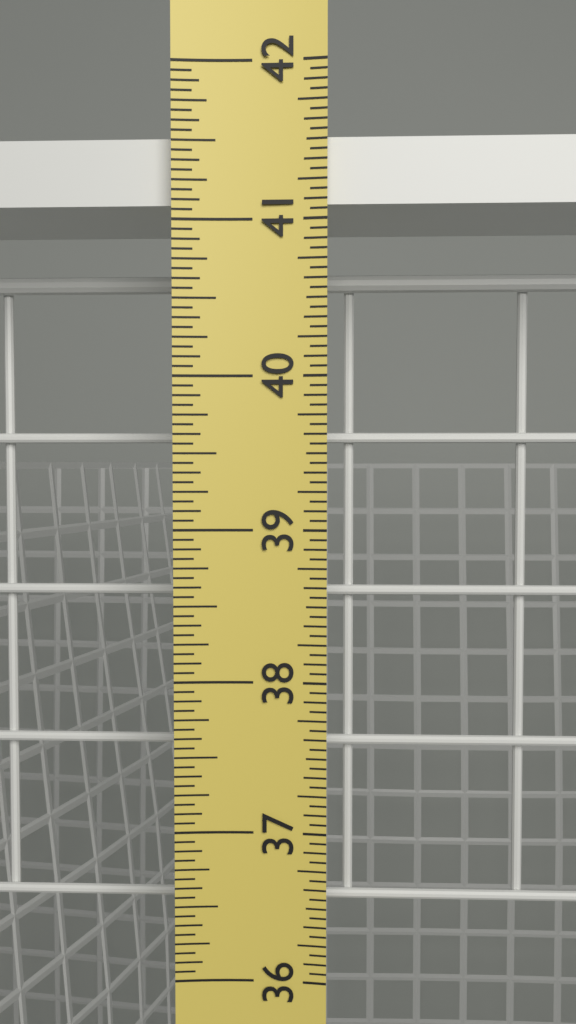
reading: 41.5625 in
